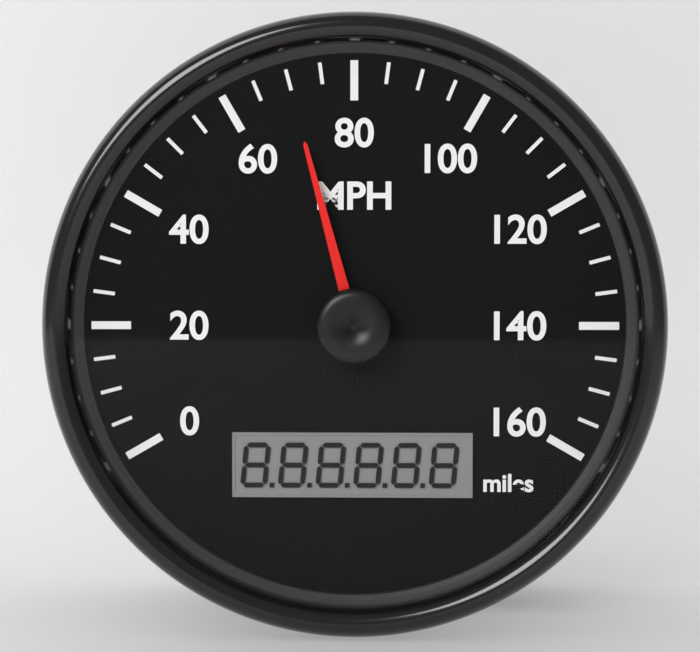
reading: 70 mph
